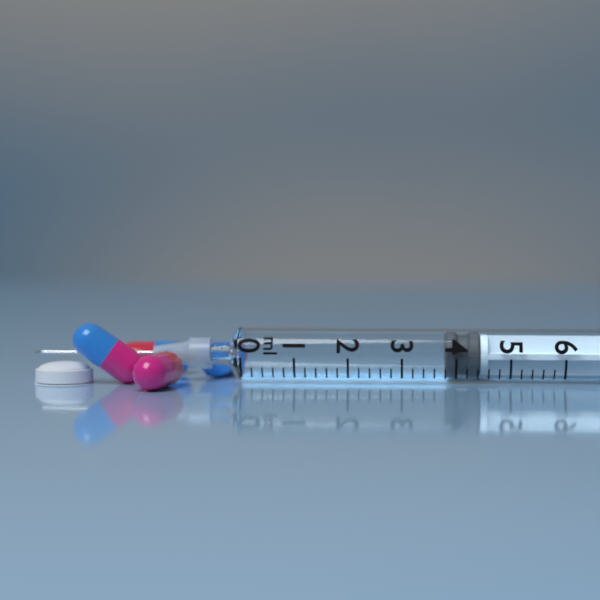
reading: 3.8 ml
